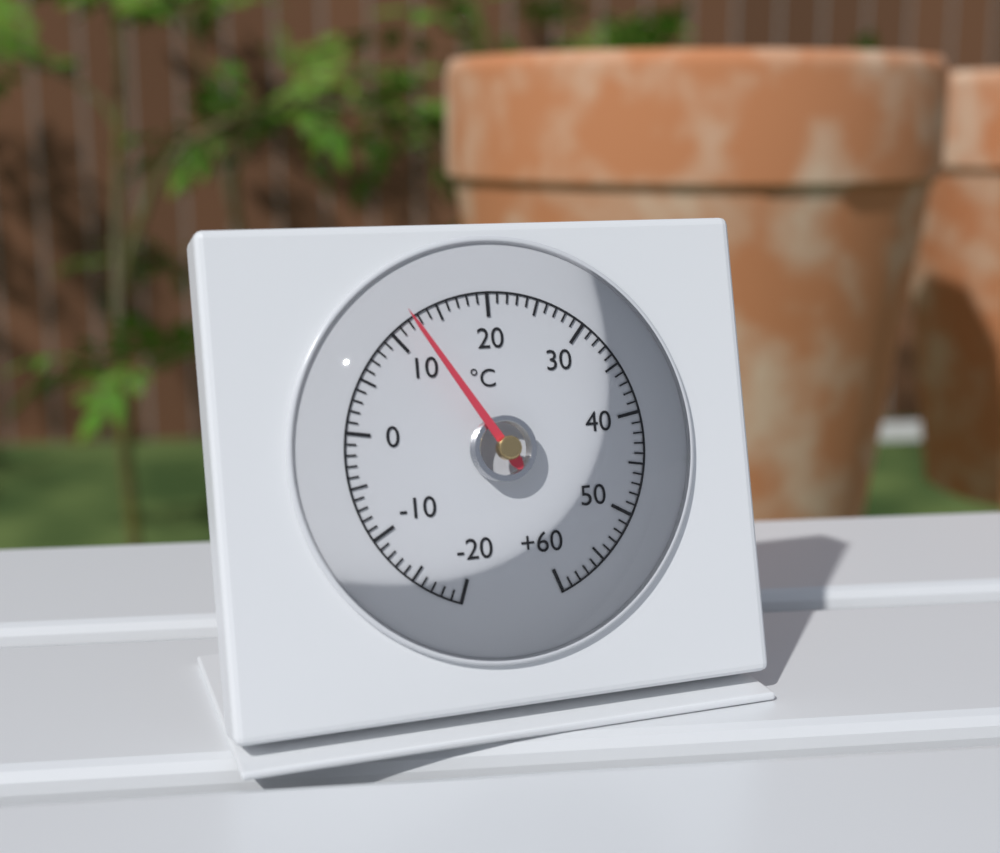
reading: 12 °C
